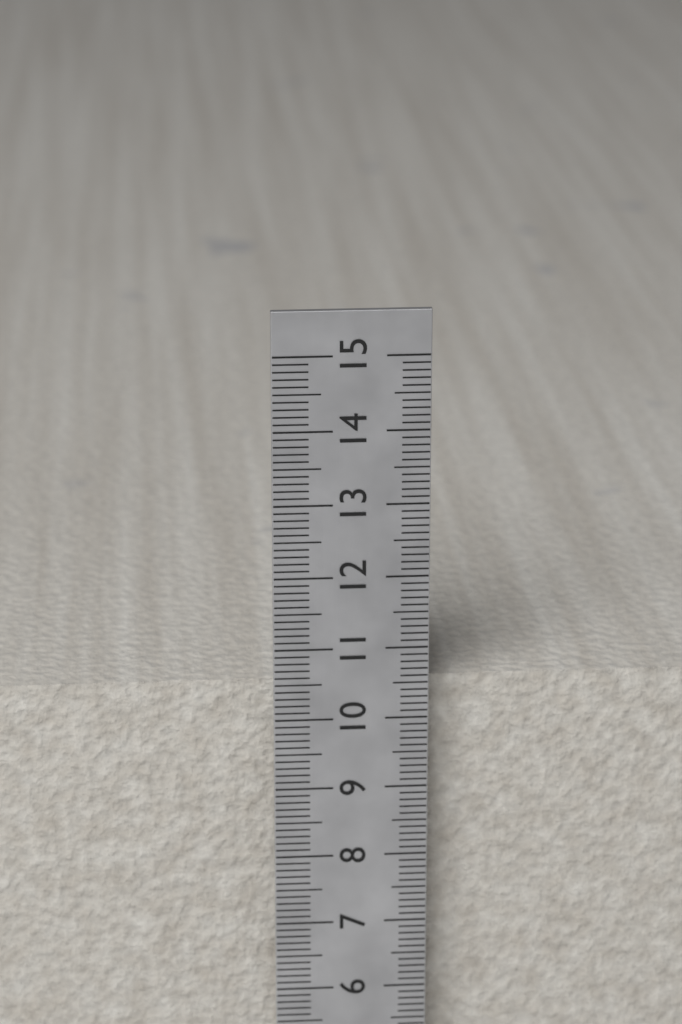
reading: 10.4 cm
